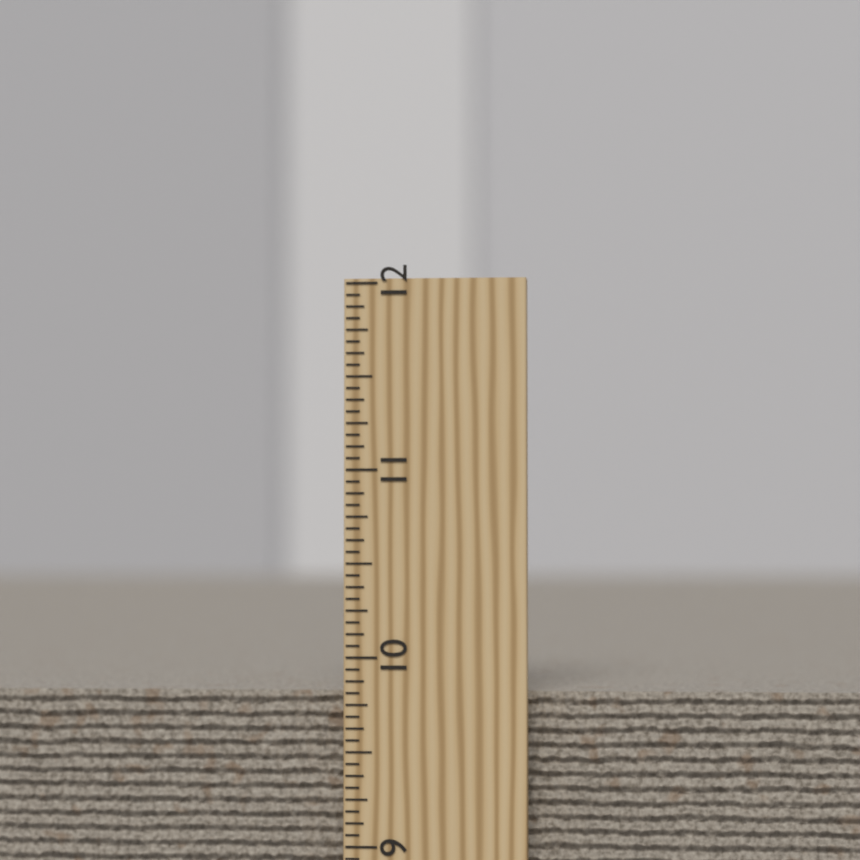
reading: 9.8125 inch
